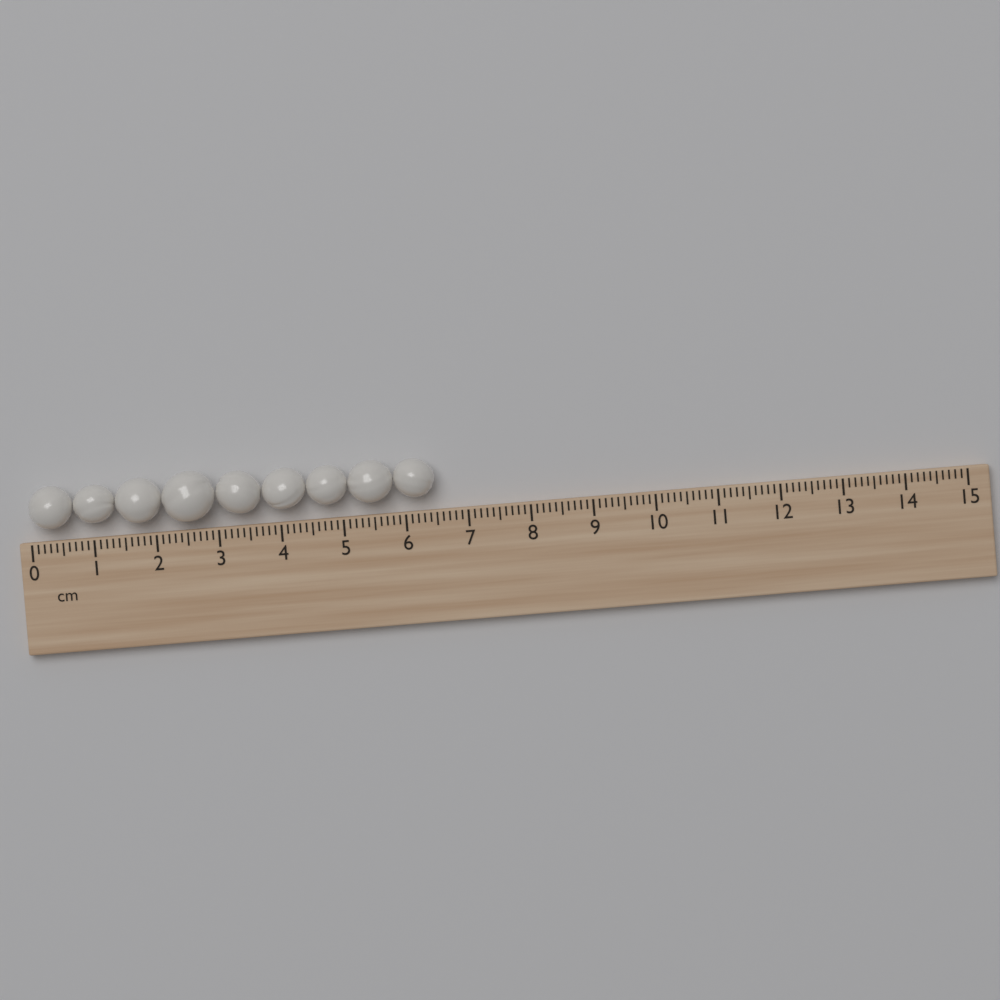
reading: 6.5 cm
